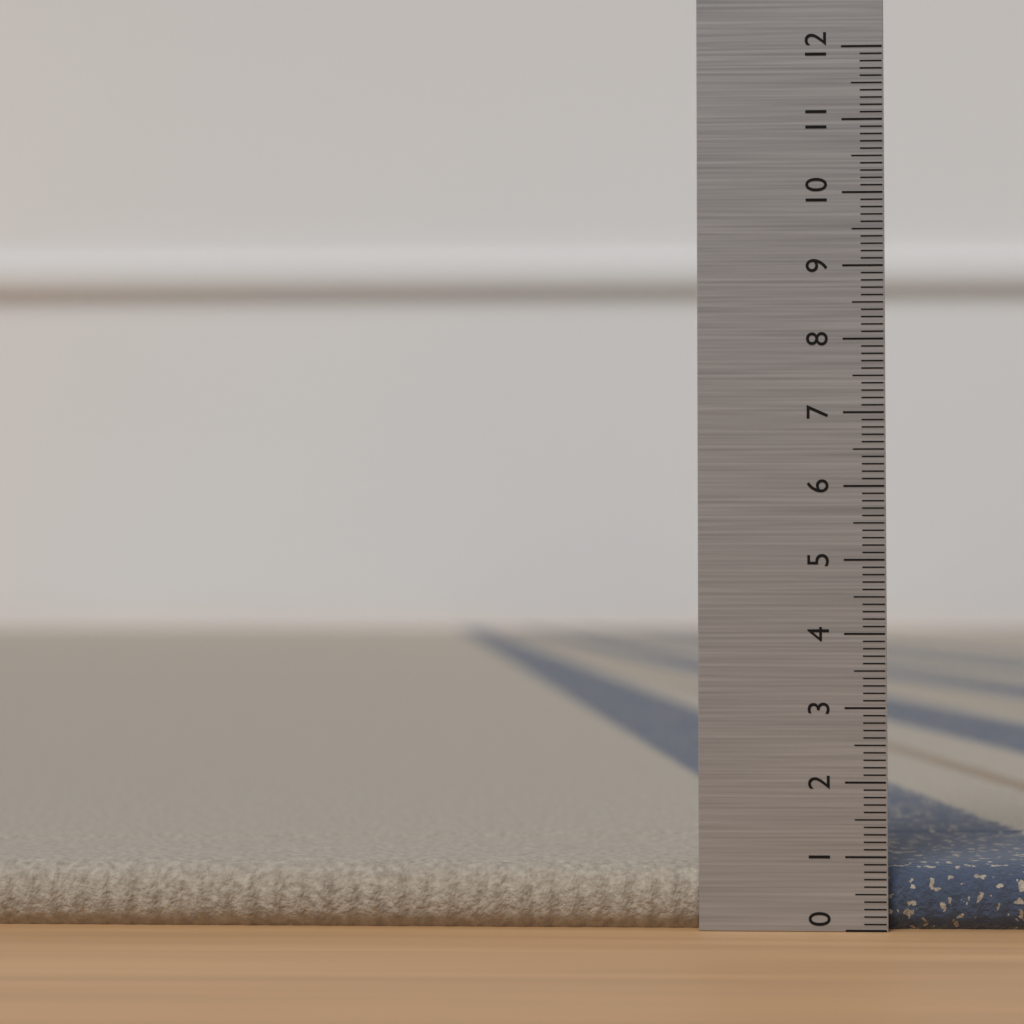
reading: 0.9 (no unit)
